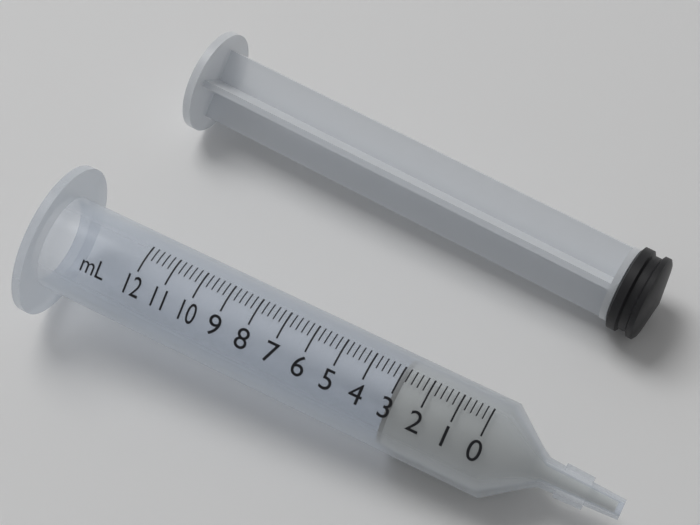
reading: 3.0 ml
